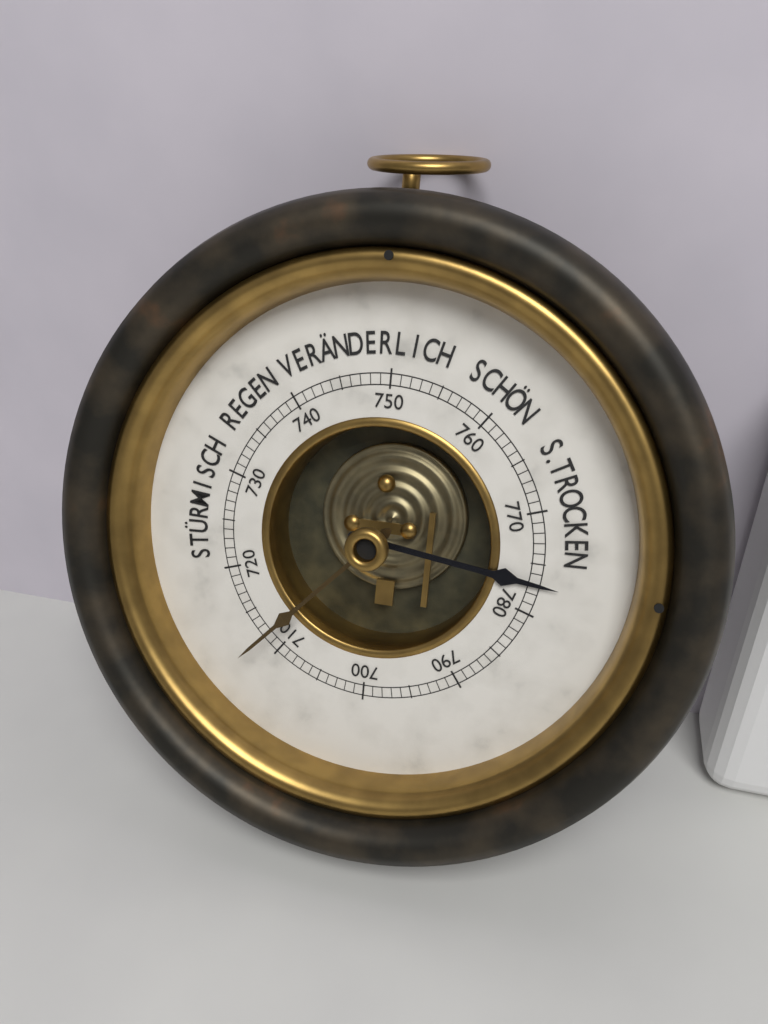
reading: 777 mmHg
